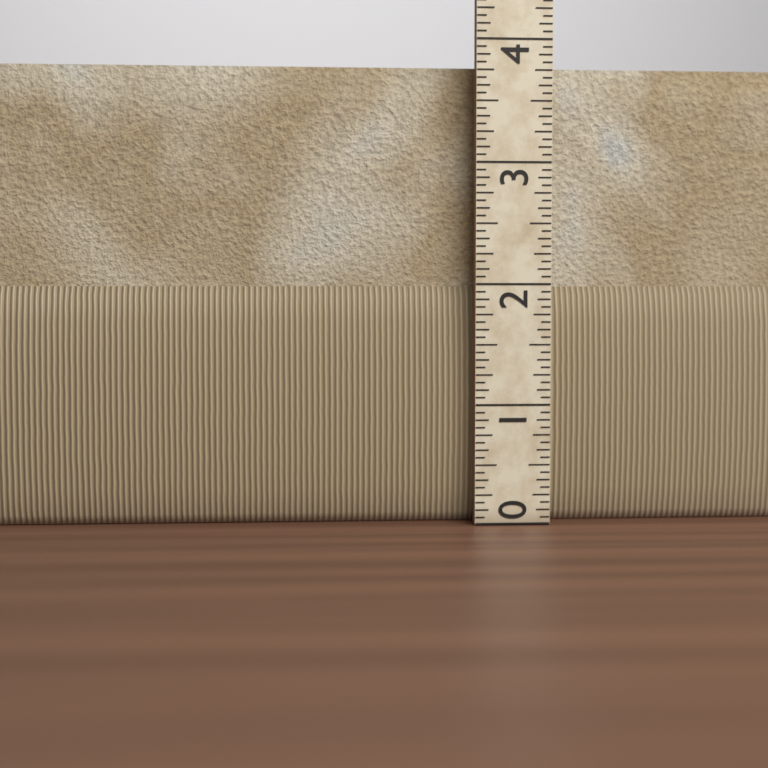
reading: 3.8125 (no unit)
